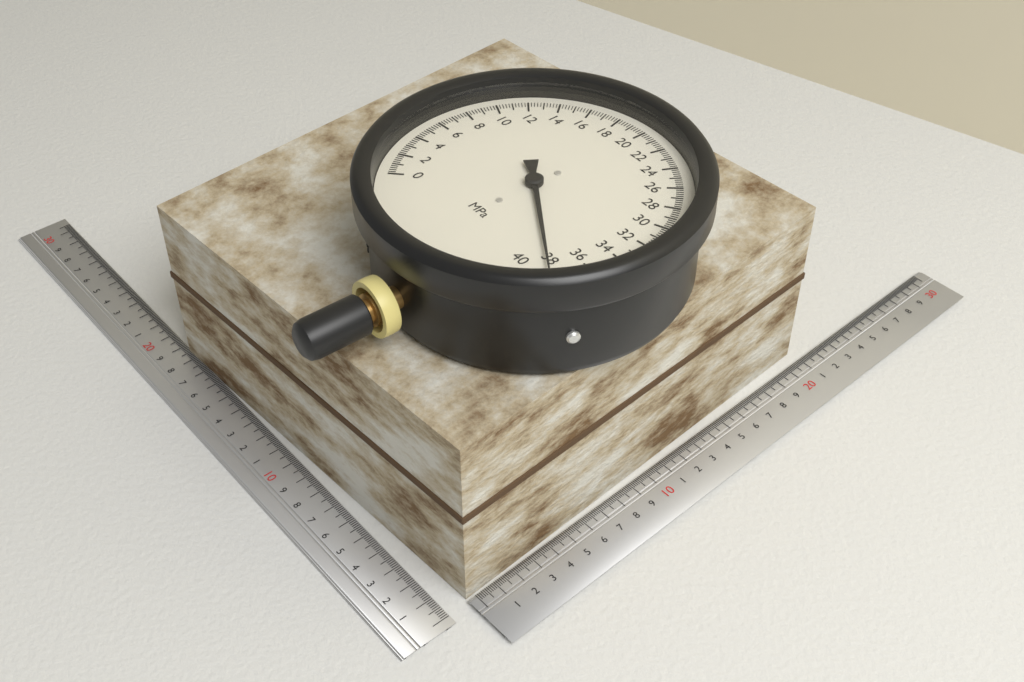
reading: 38.2 MPa
